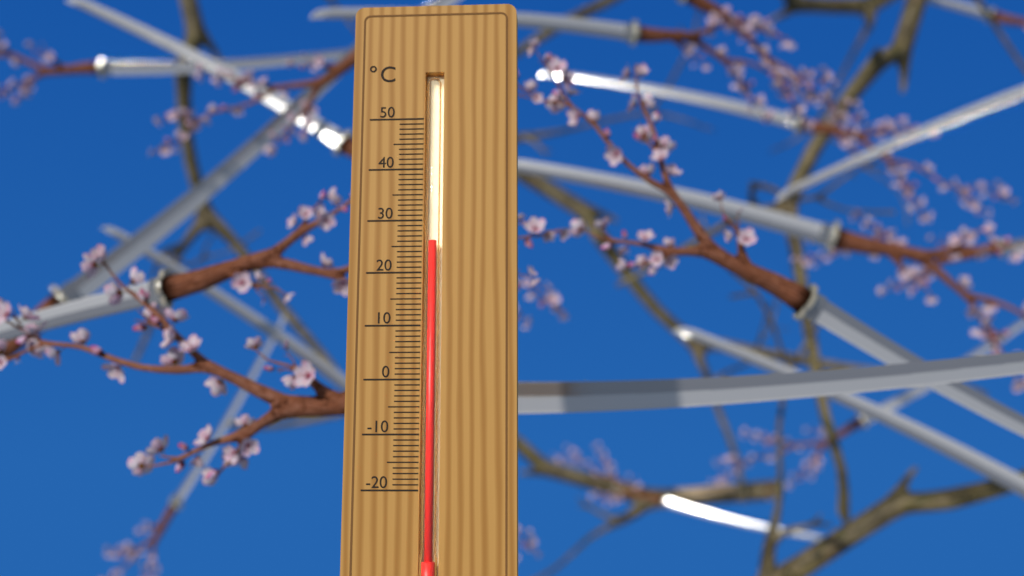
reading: 26 °C
